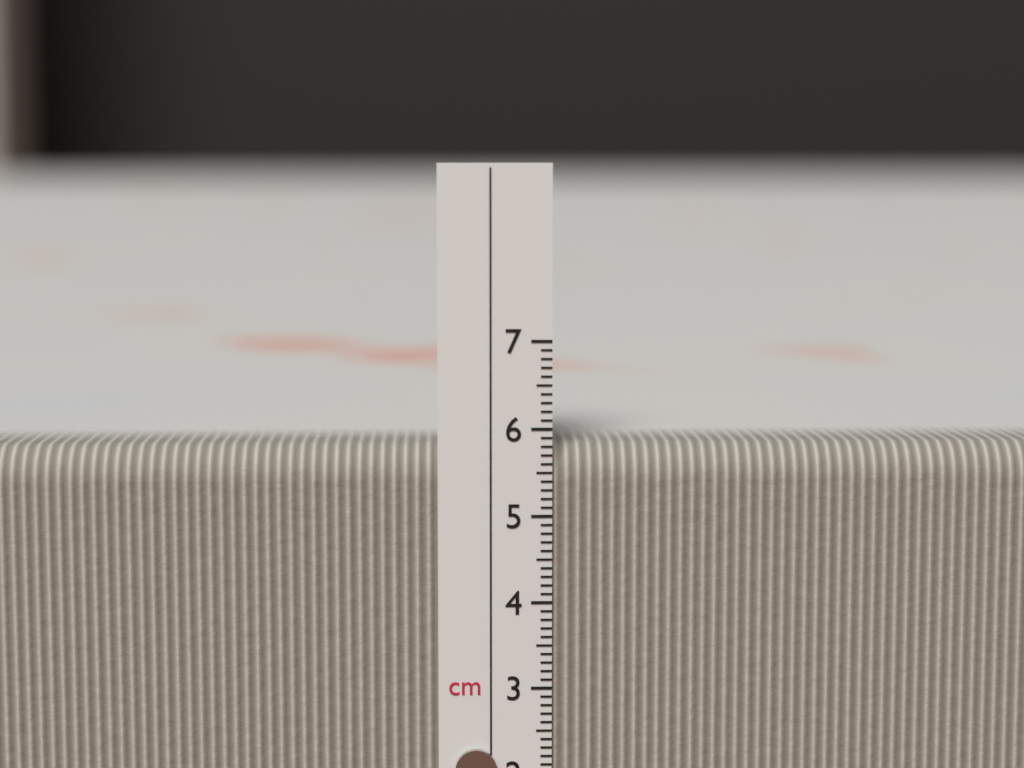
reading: 5.8 cm
